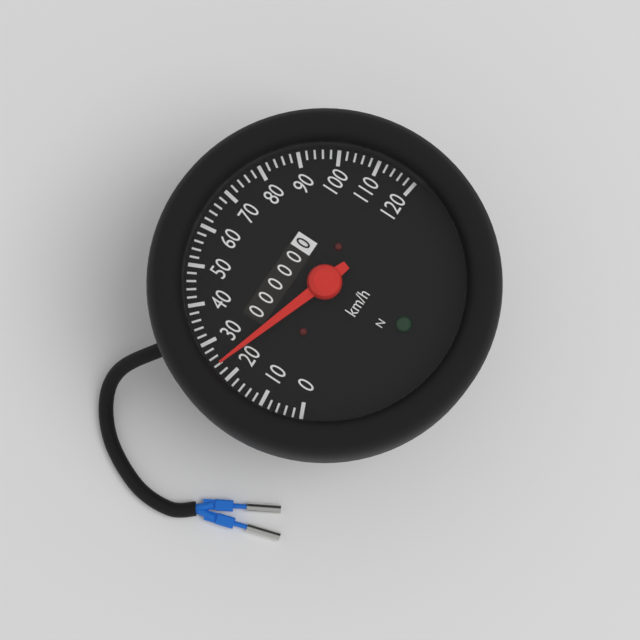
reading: 24 km/h
